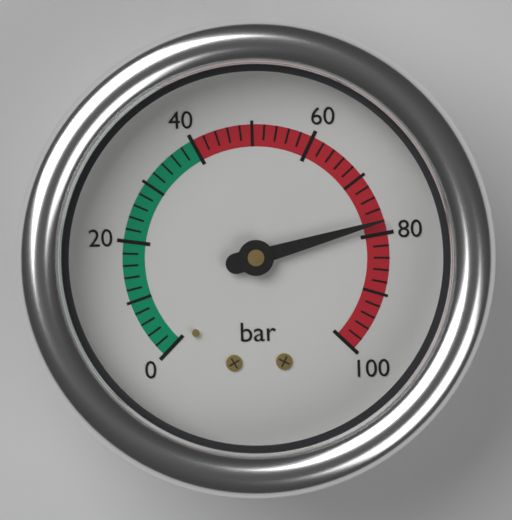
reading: 78 bar
